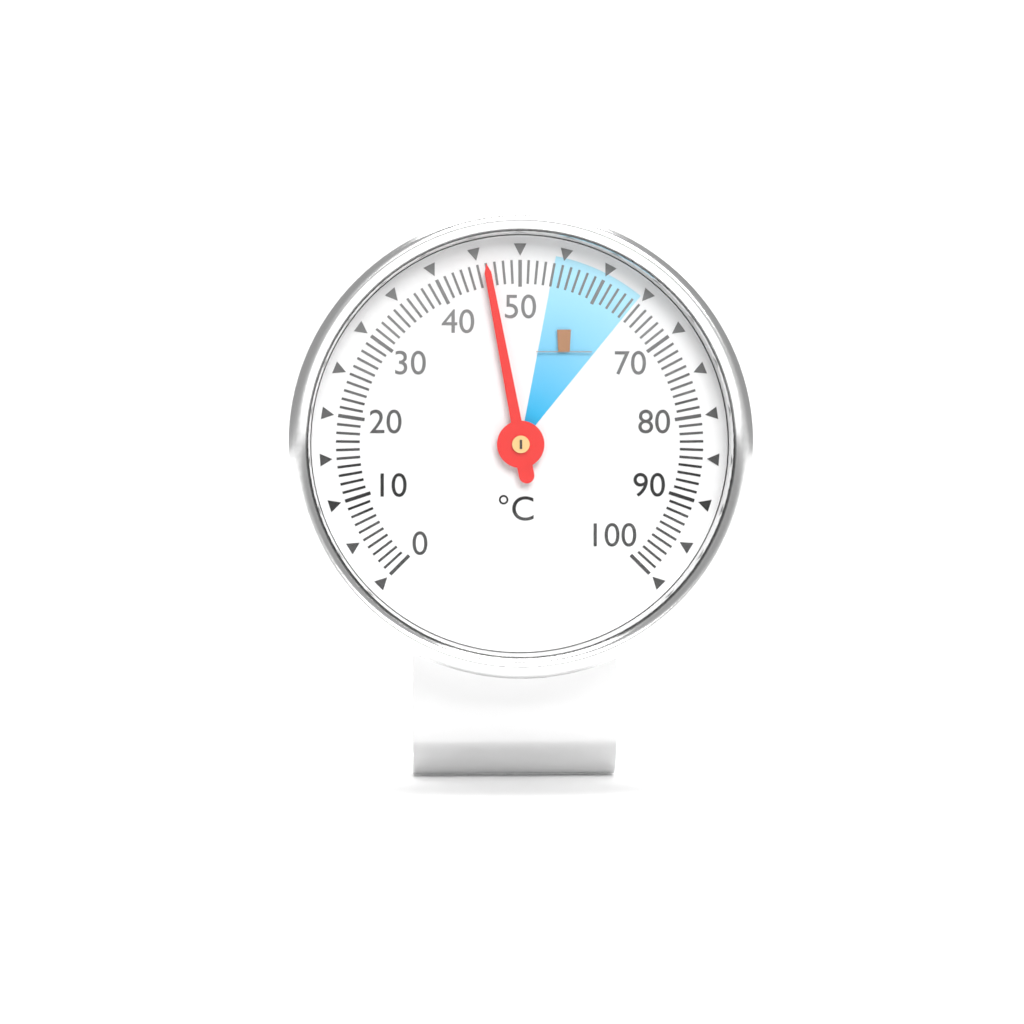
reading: 46 °C
